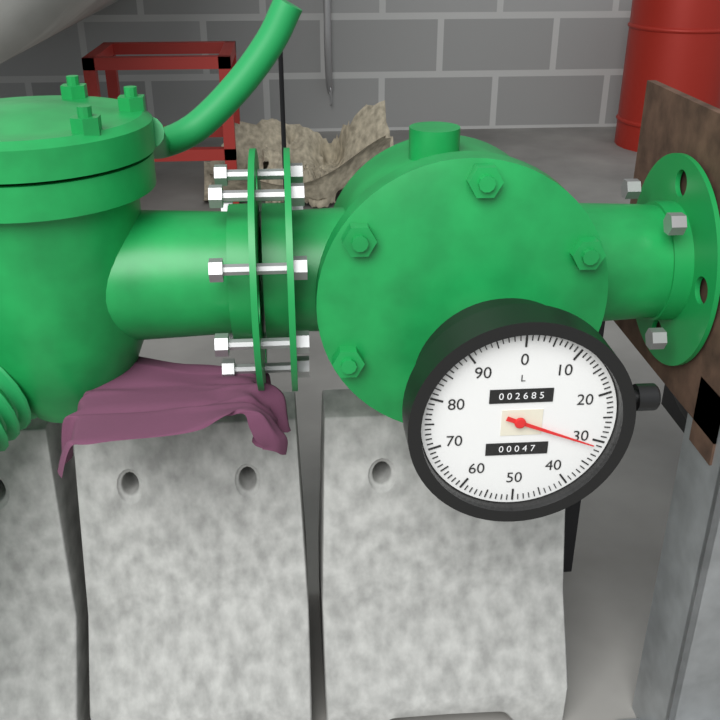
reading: 31 L
